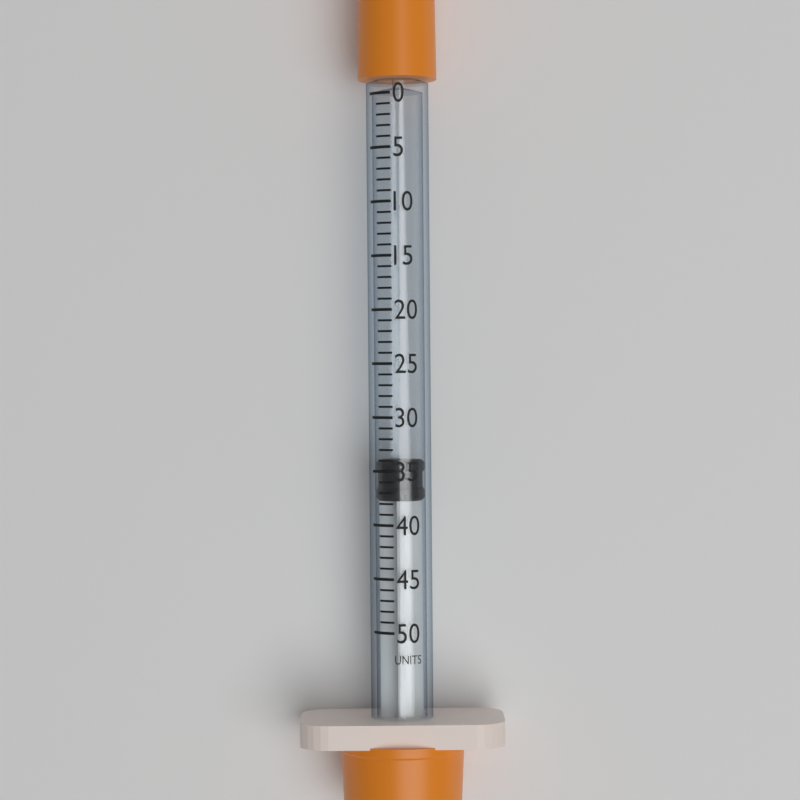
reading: 34 units
